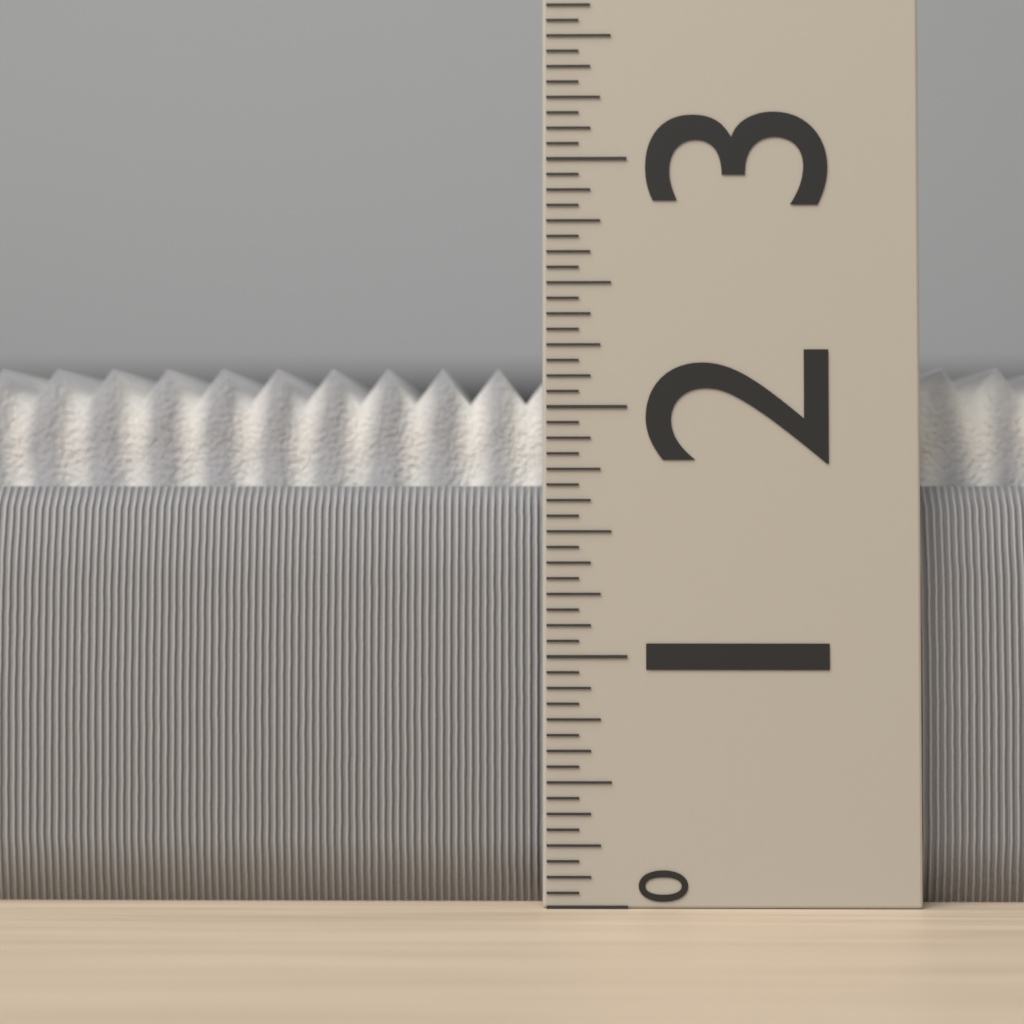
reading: 2.1875 (no unit)
